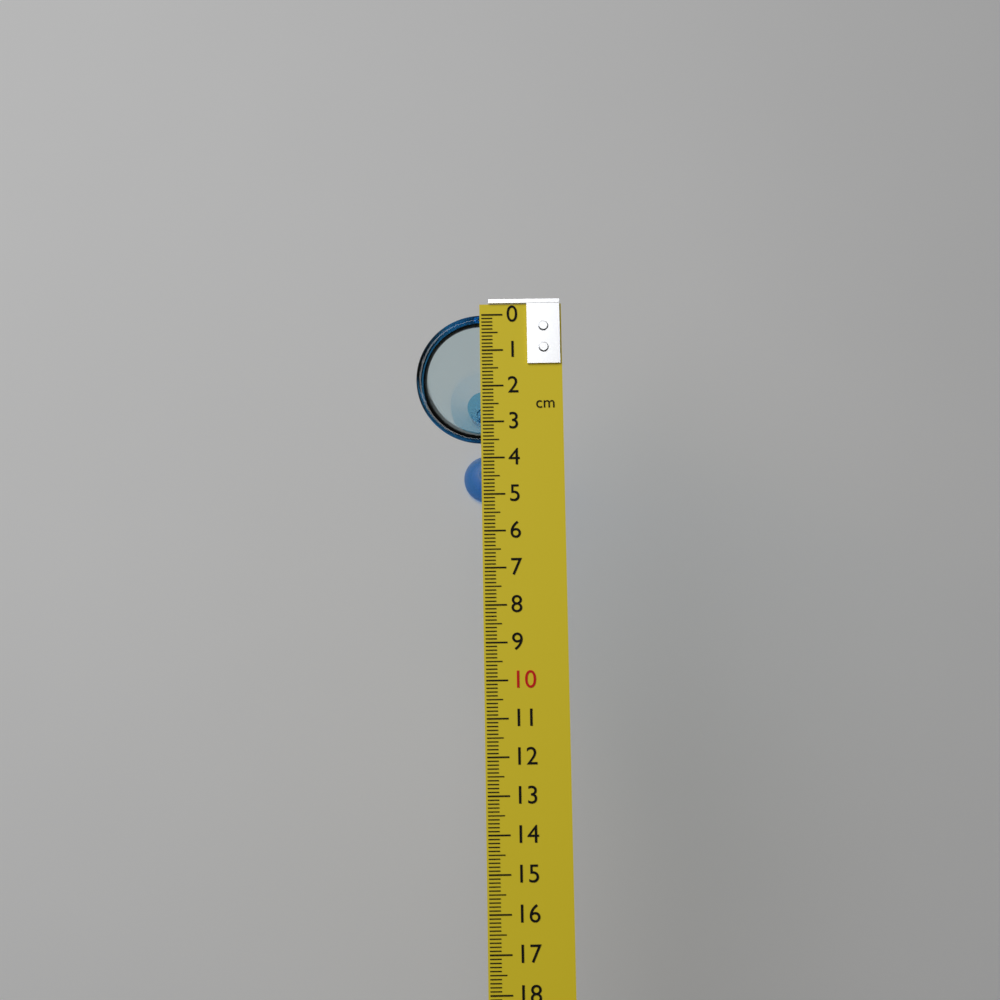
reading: 3.6 cm
